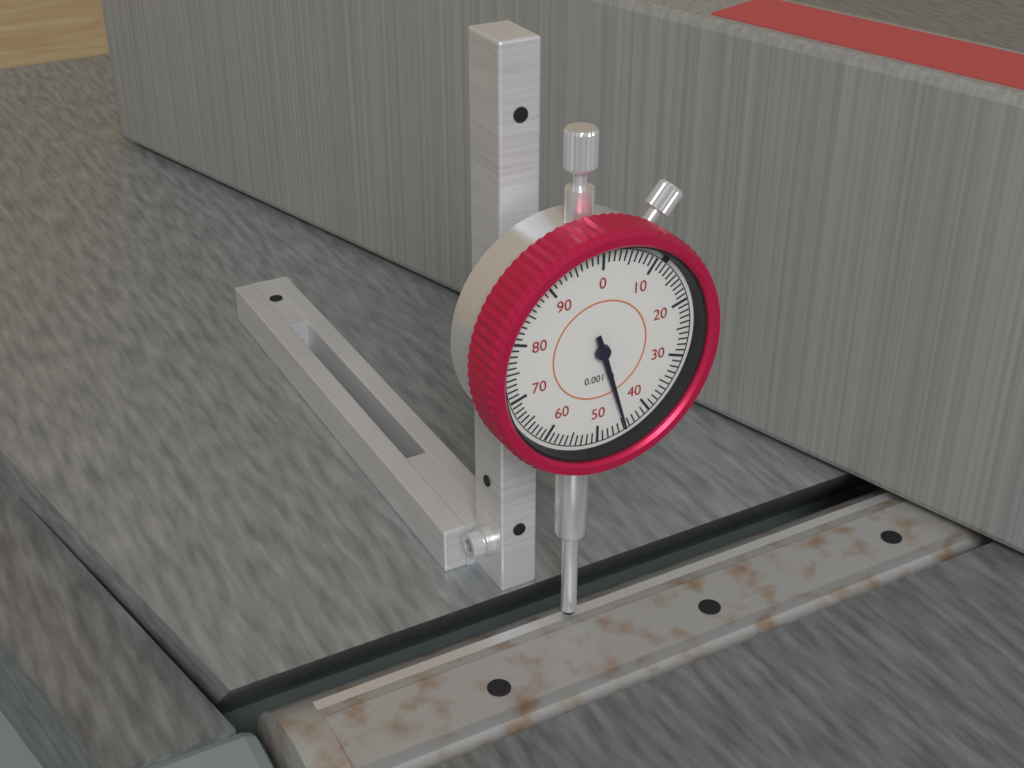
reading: 0.045 in
